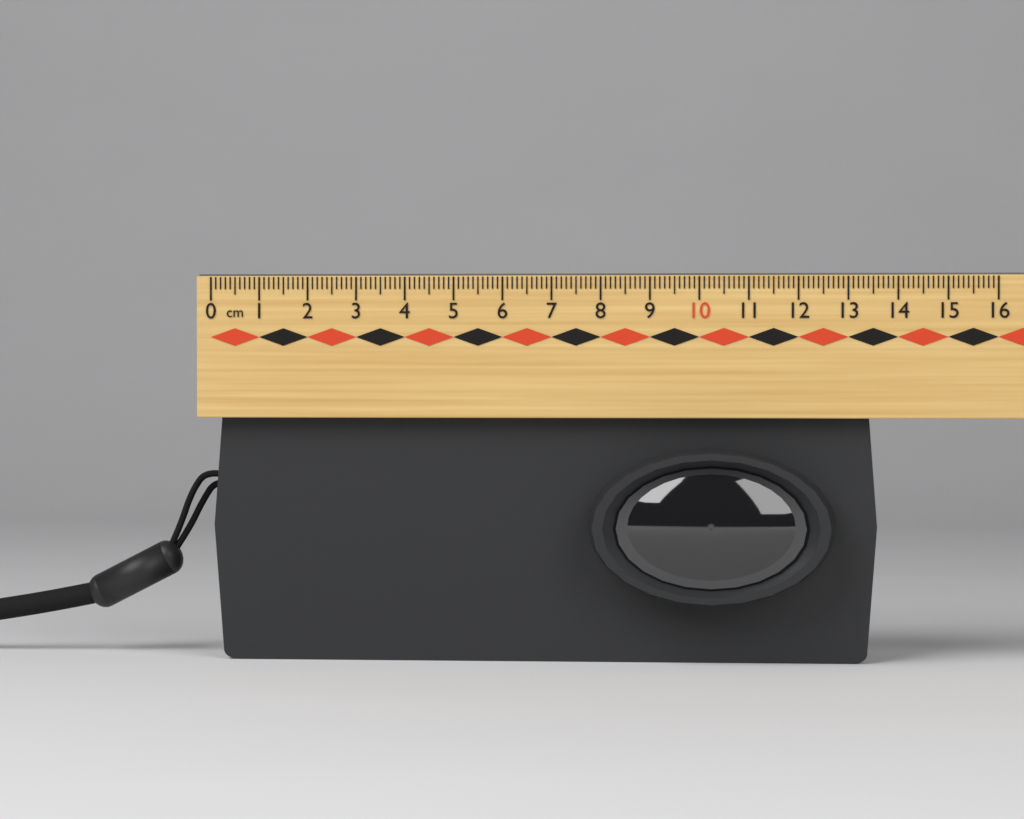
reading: 13.6 cm
